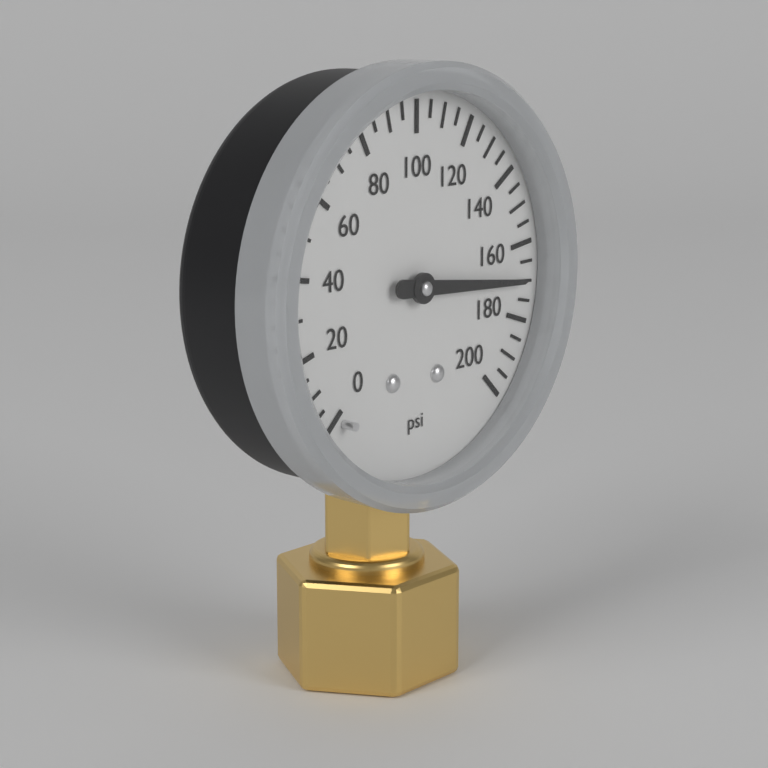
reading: 170 psi
